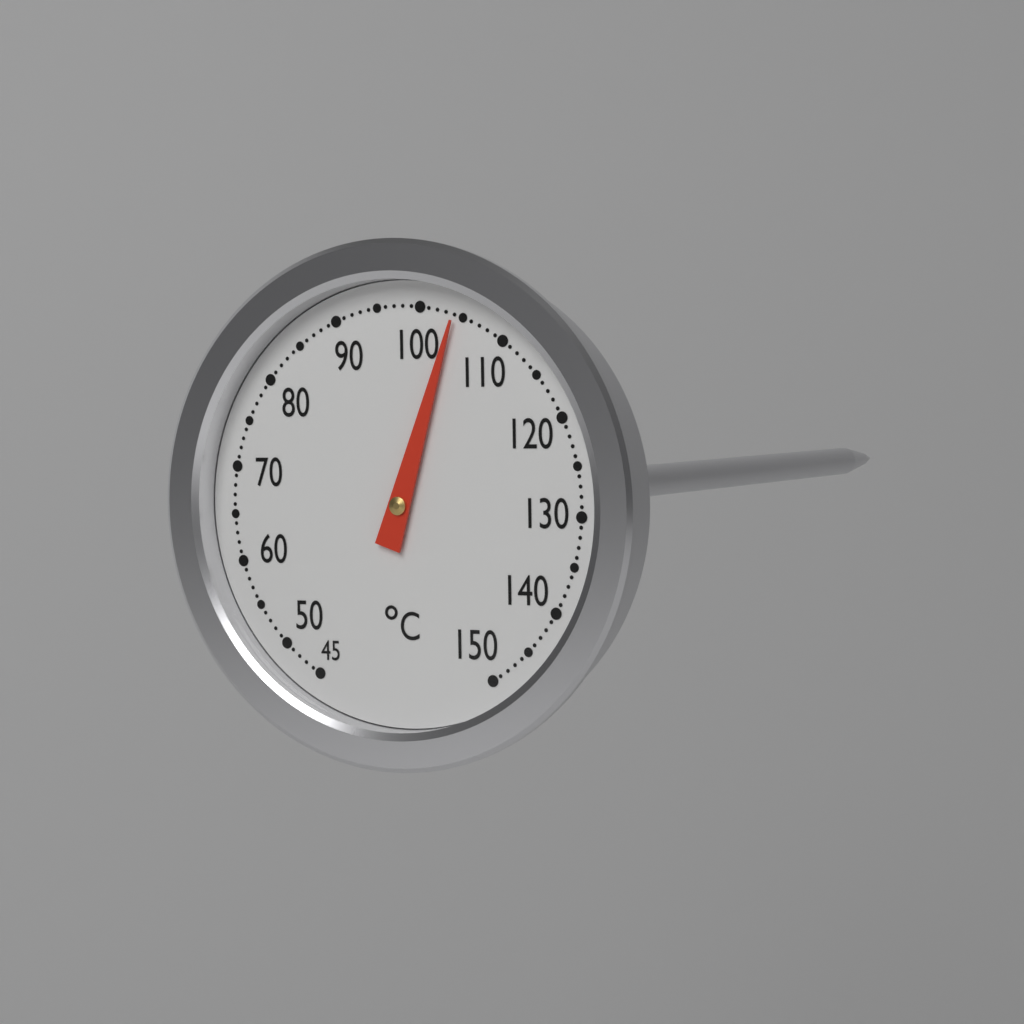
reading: 104 °C
